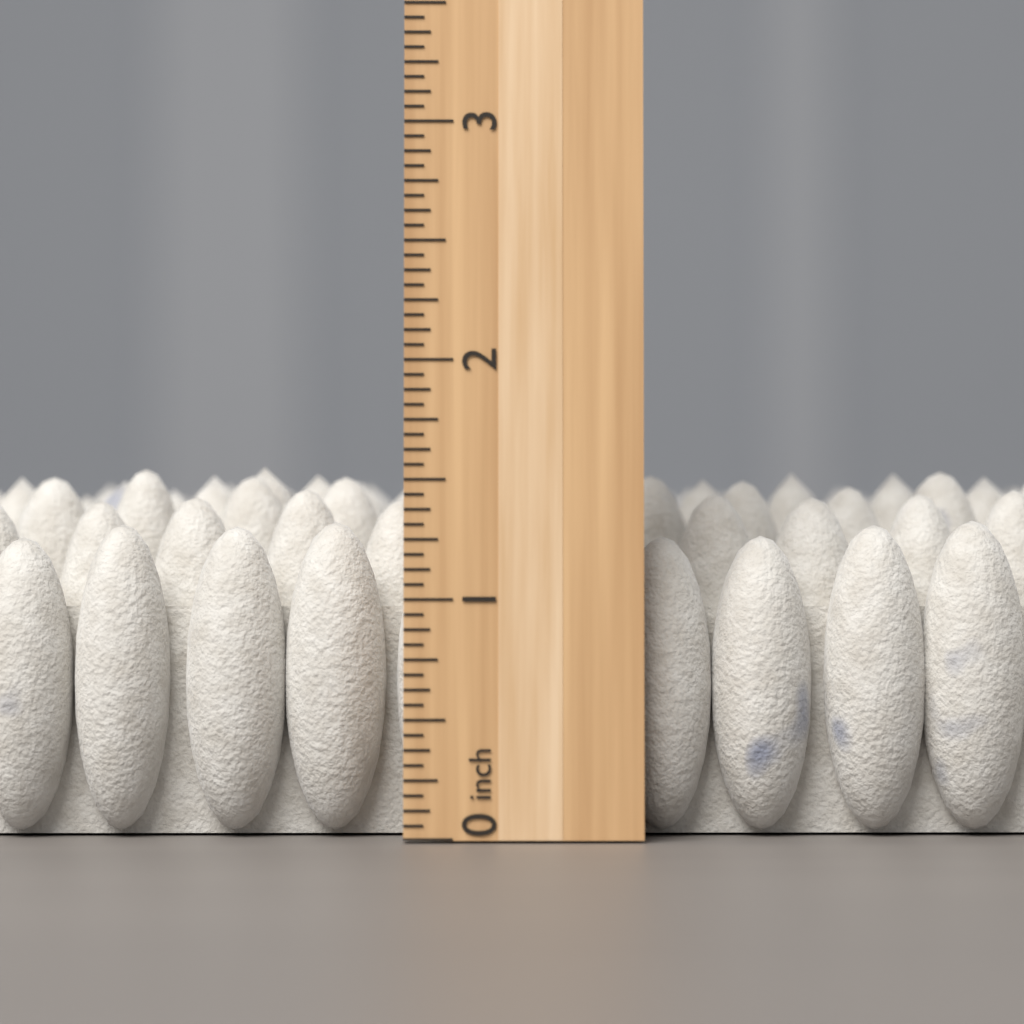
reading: 1.6250 inch
